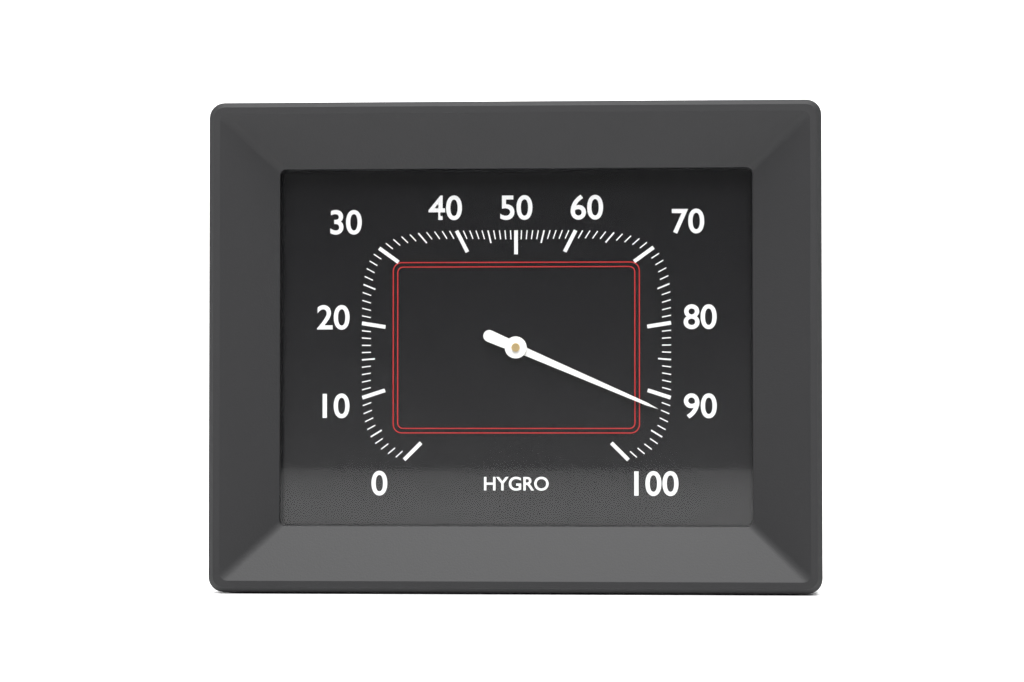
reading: 92 %
